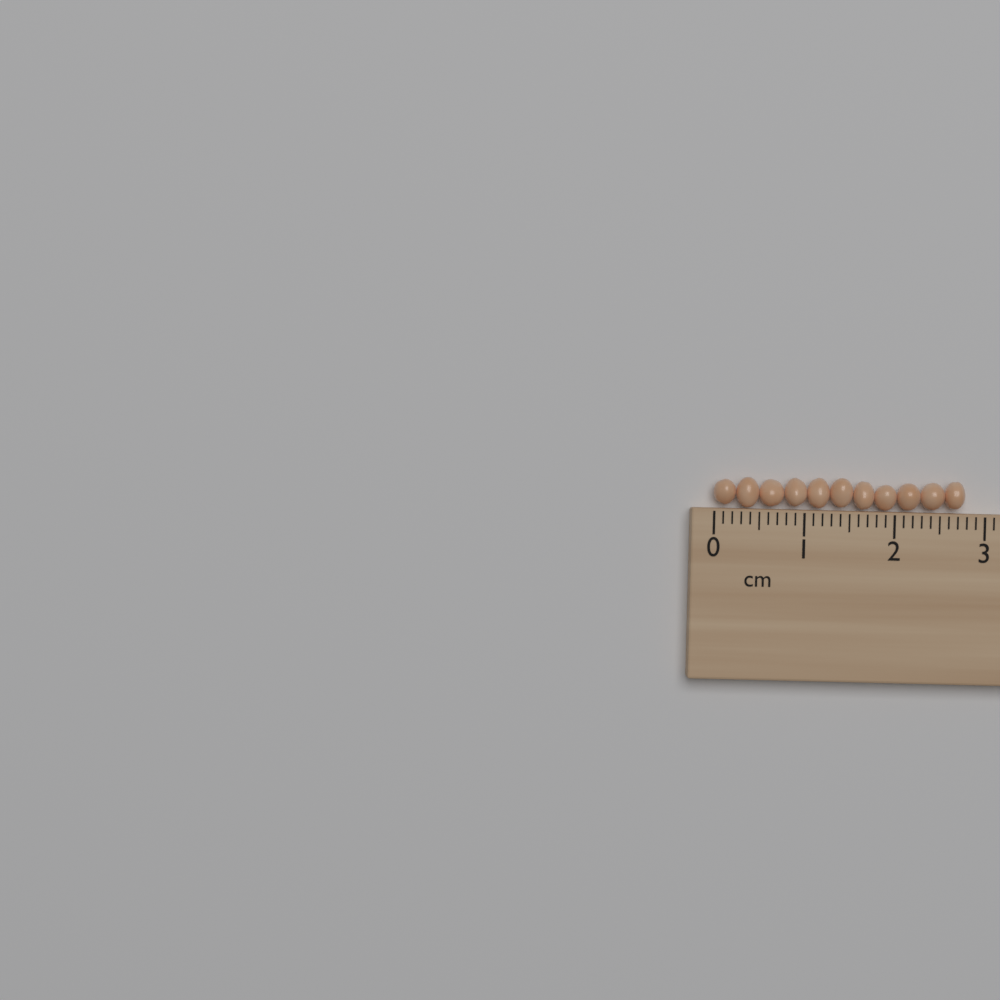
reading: 2.8 cm
